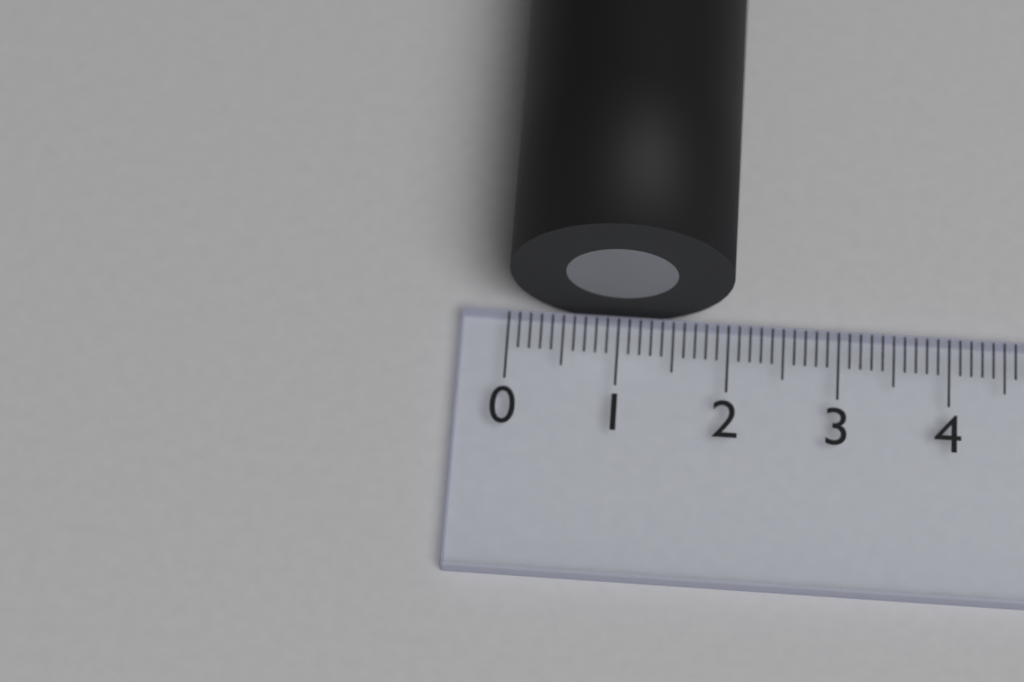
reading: 2.0 (no unit)
